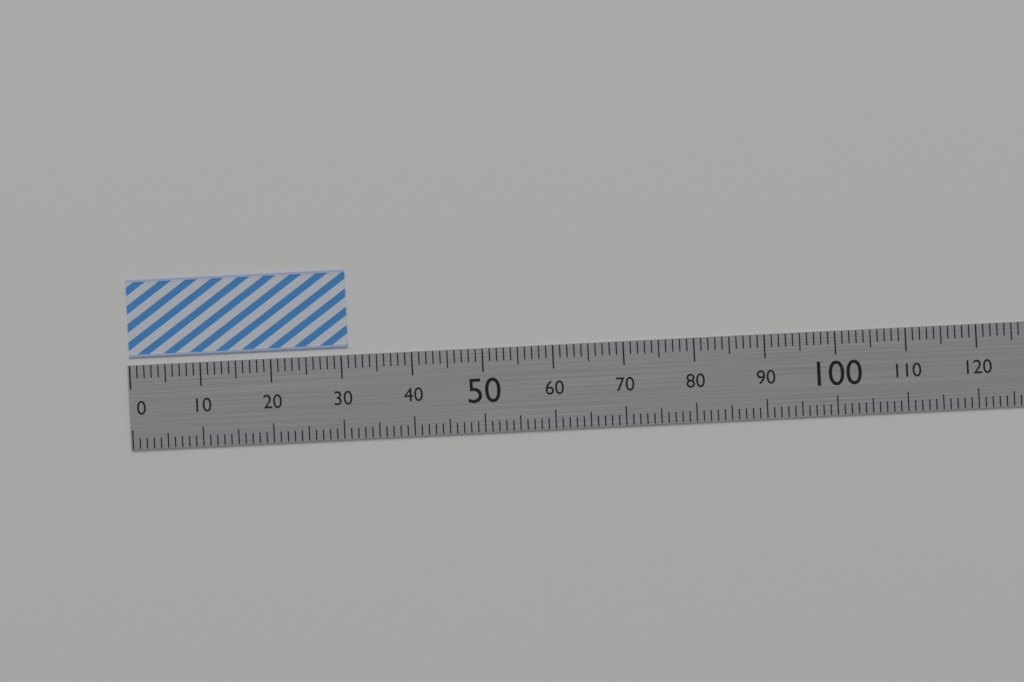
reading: 31 (no unit)
